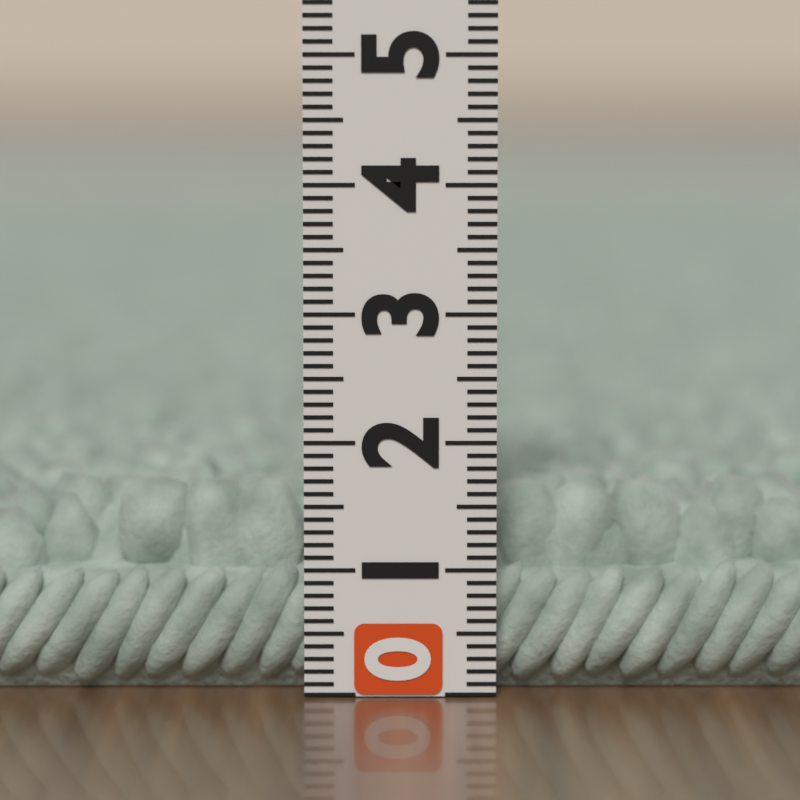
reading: 1.6 (no unit)
